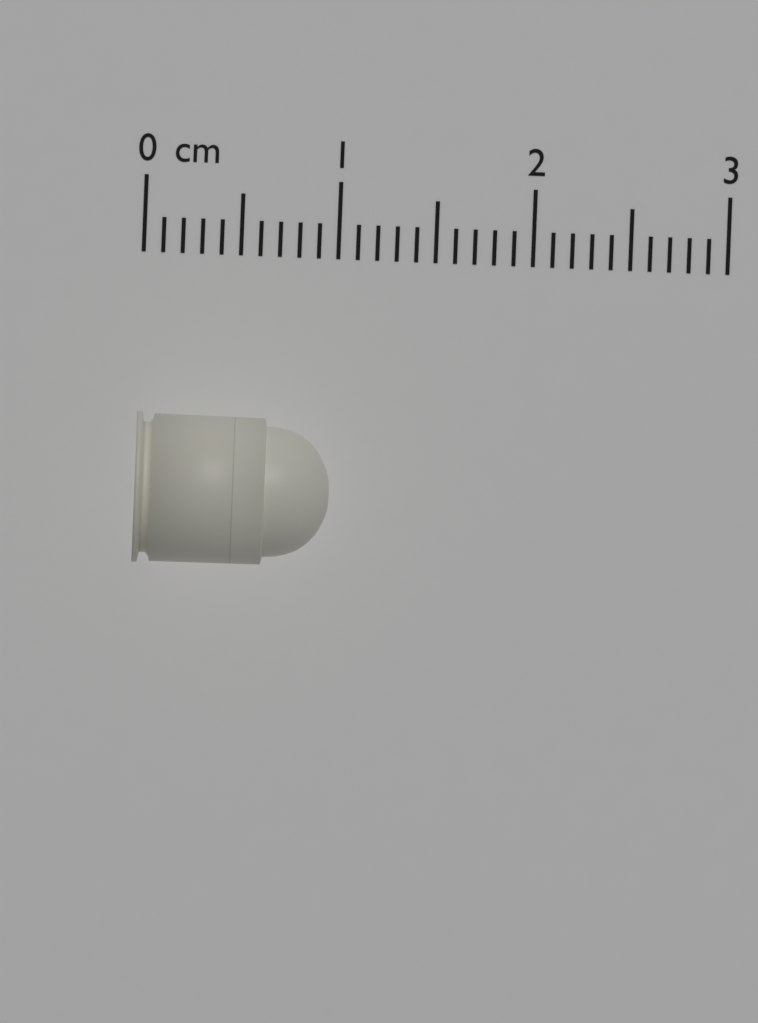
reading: 1.0 cm
